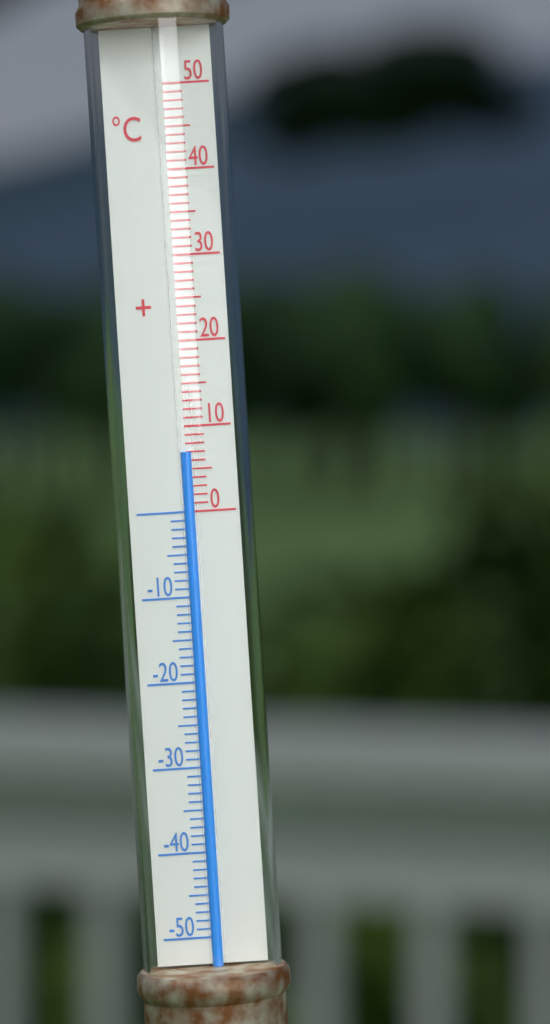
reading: 7 °C
